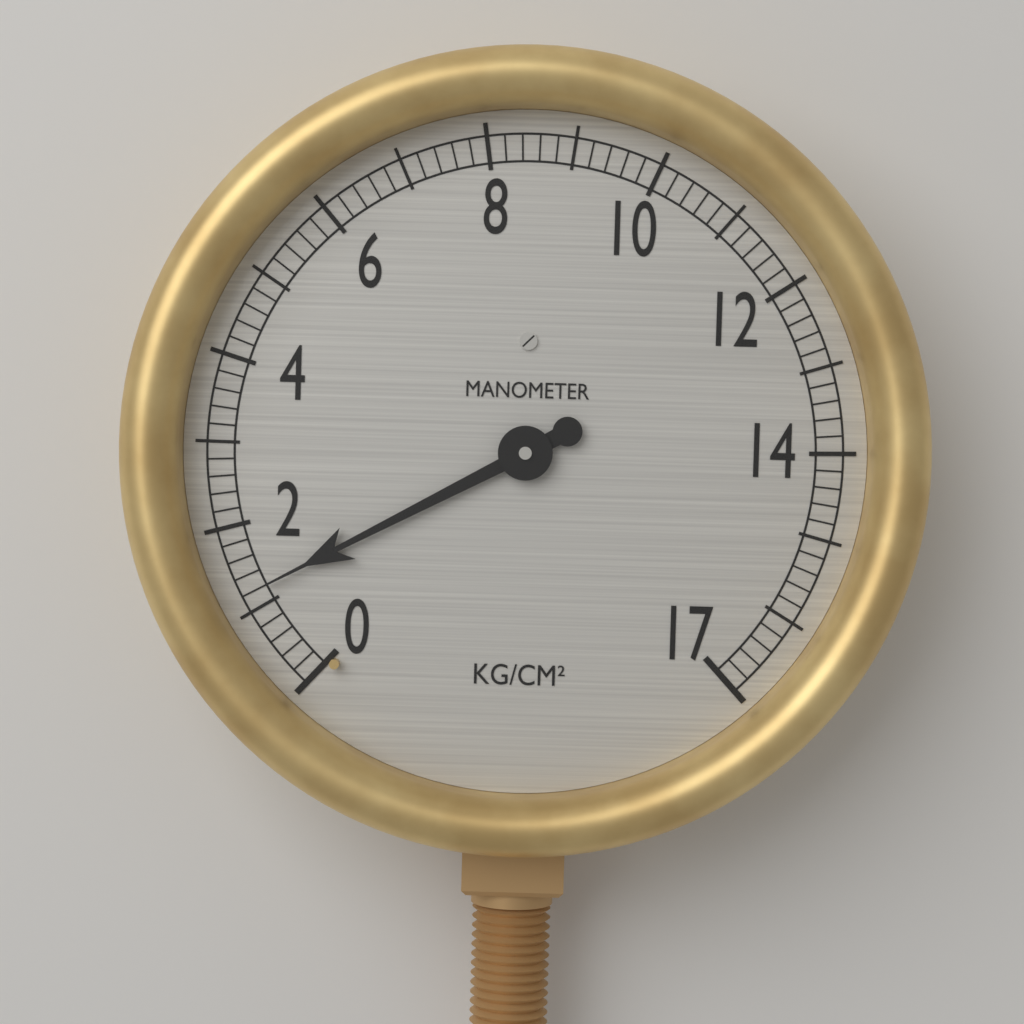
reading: 1.2 kg/cm²
